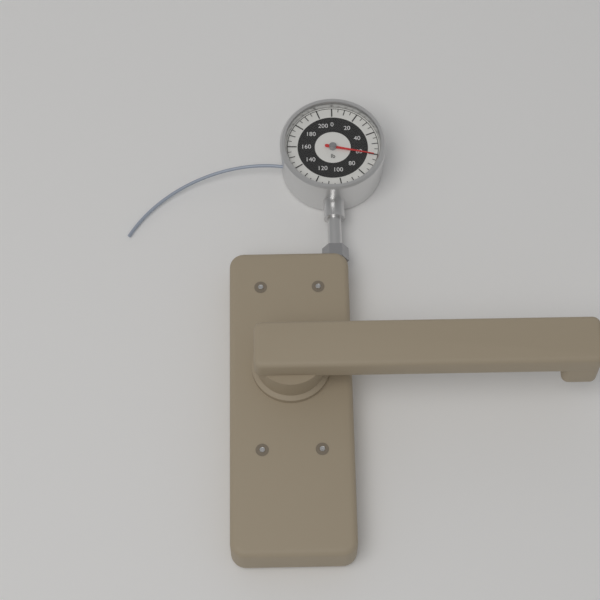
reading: 60 lb
